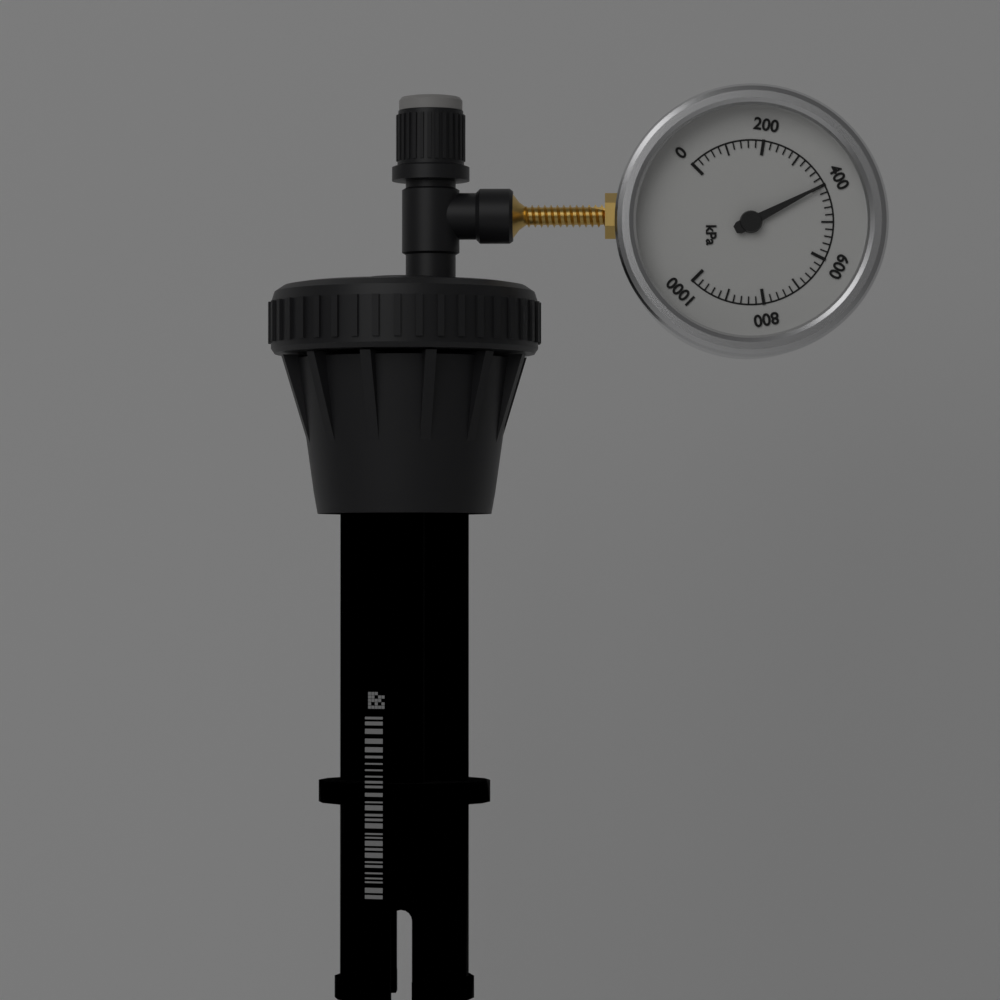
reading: 400 kPa
